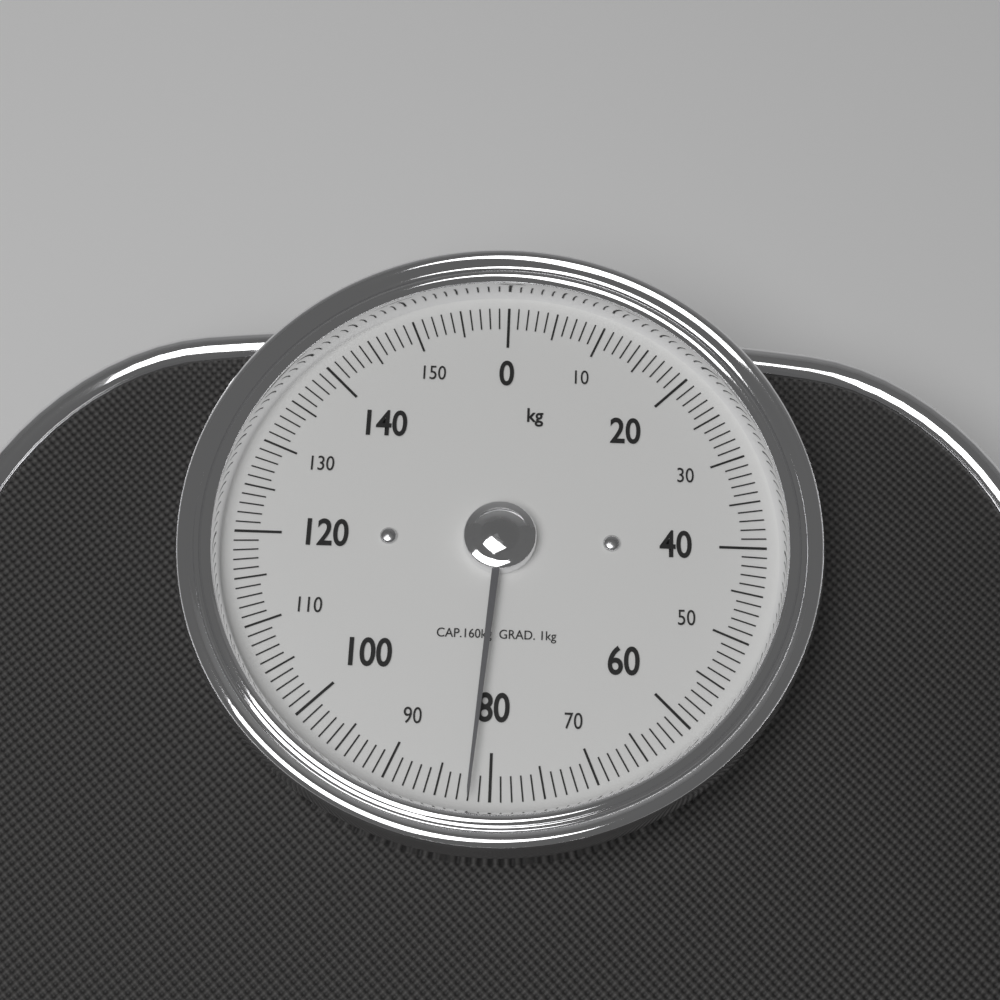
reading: 82 kg
